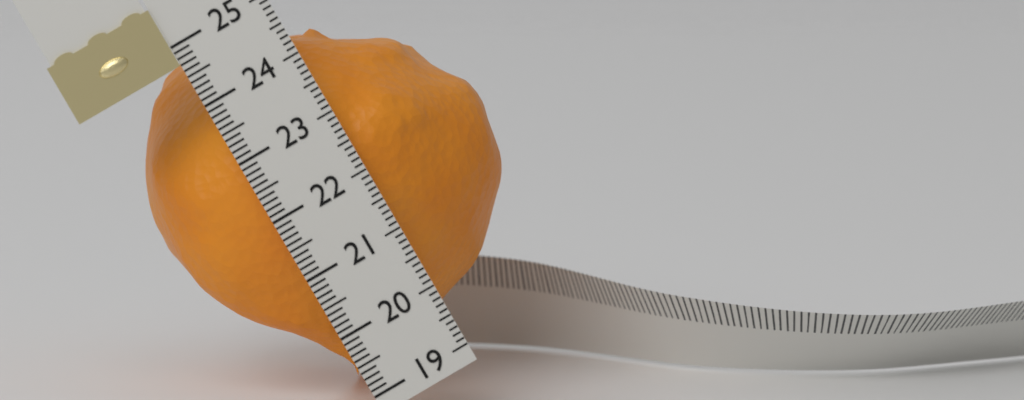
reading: 24.7 (no unit)
